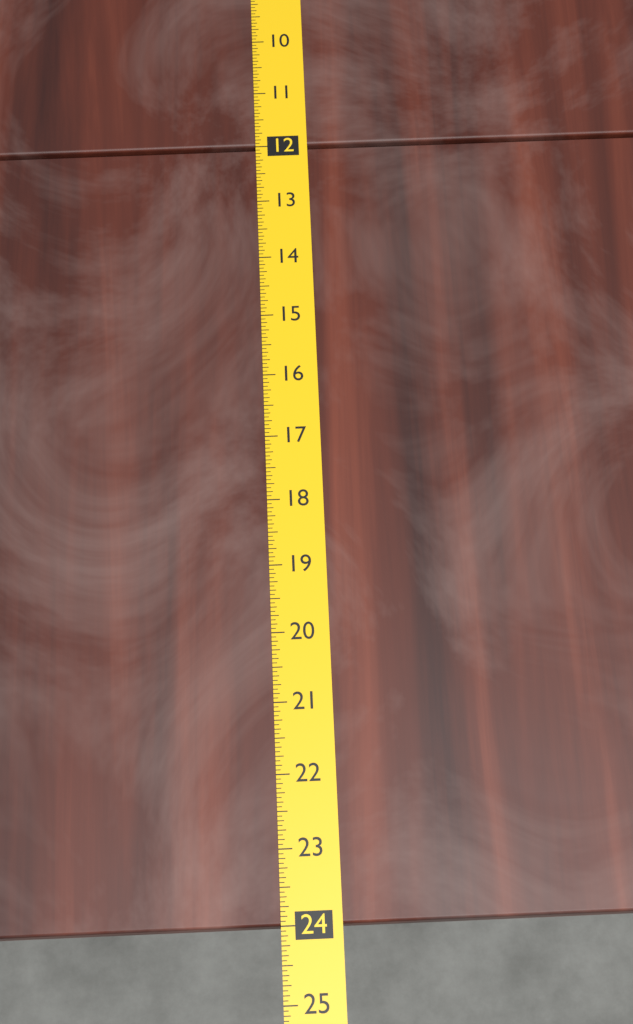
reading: 24.0000 (no unit)
